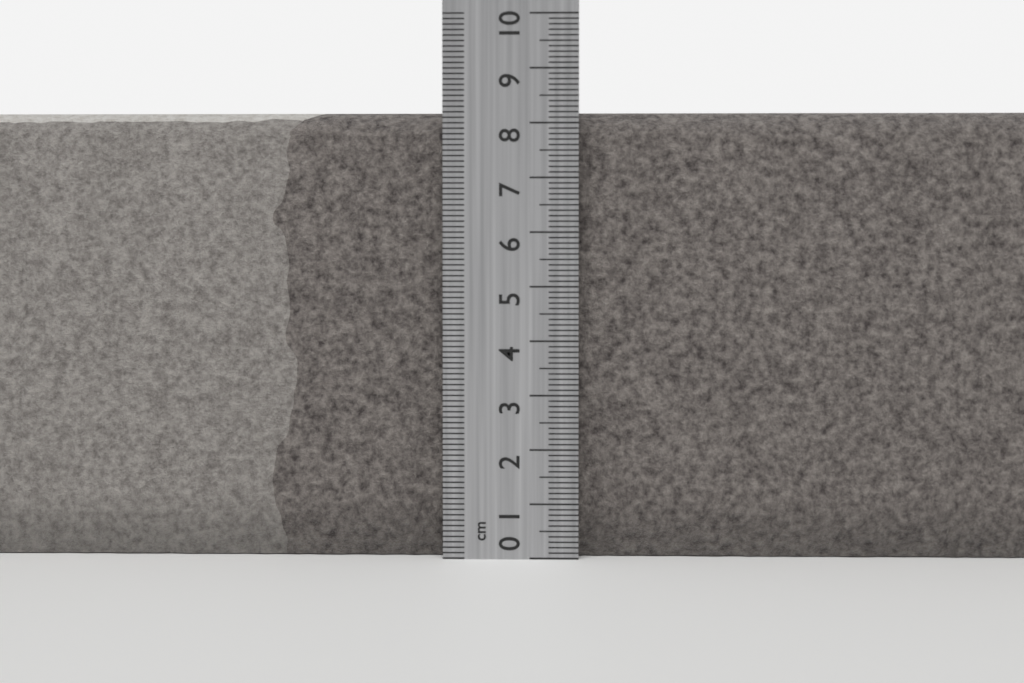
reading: 8.2 cm
